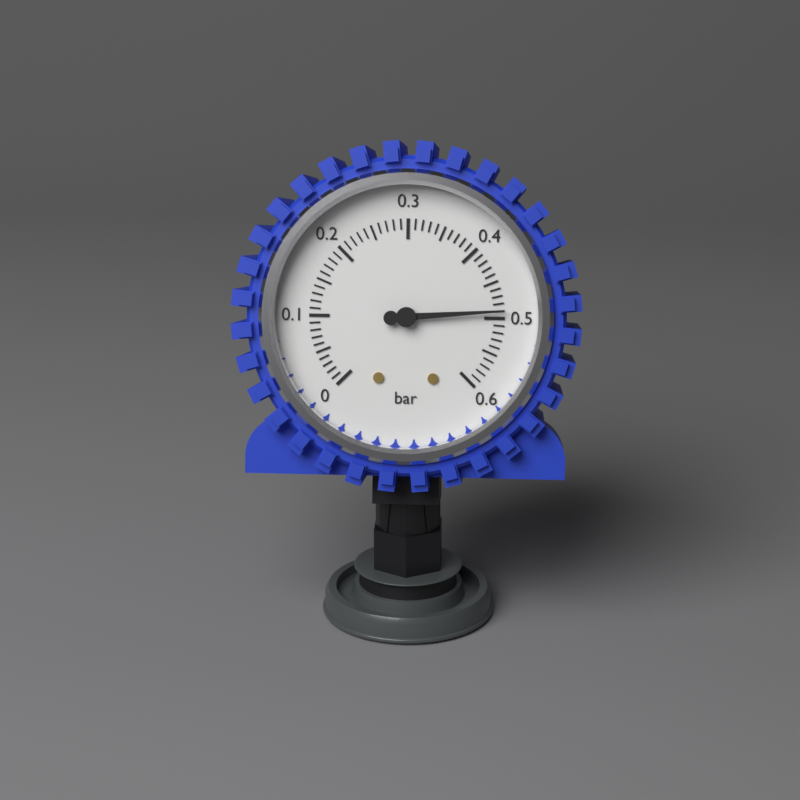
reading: 0.49 bar
